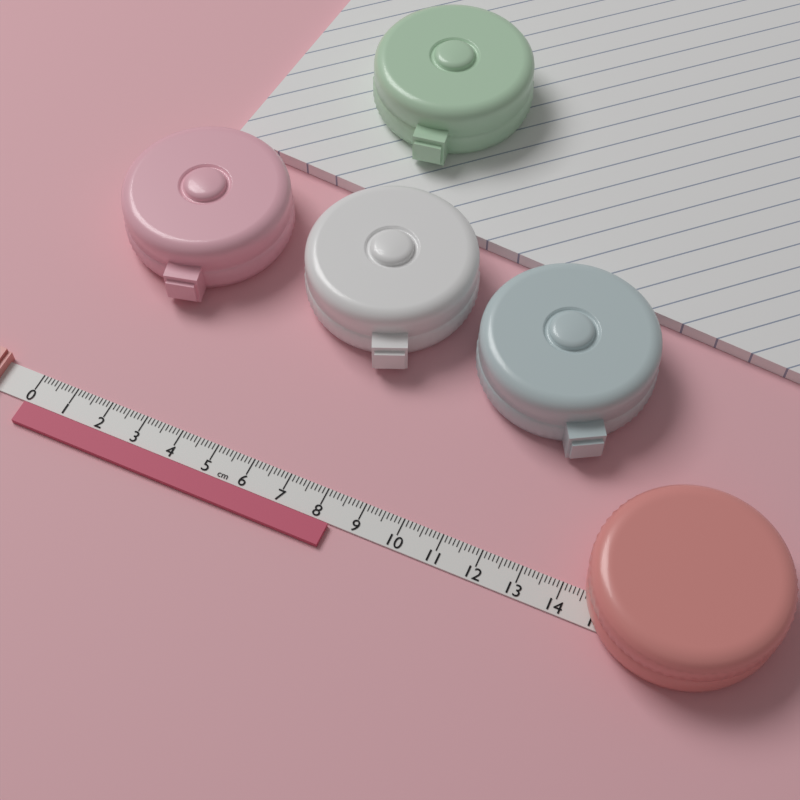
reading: 8.4 cm
